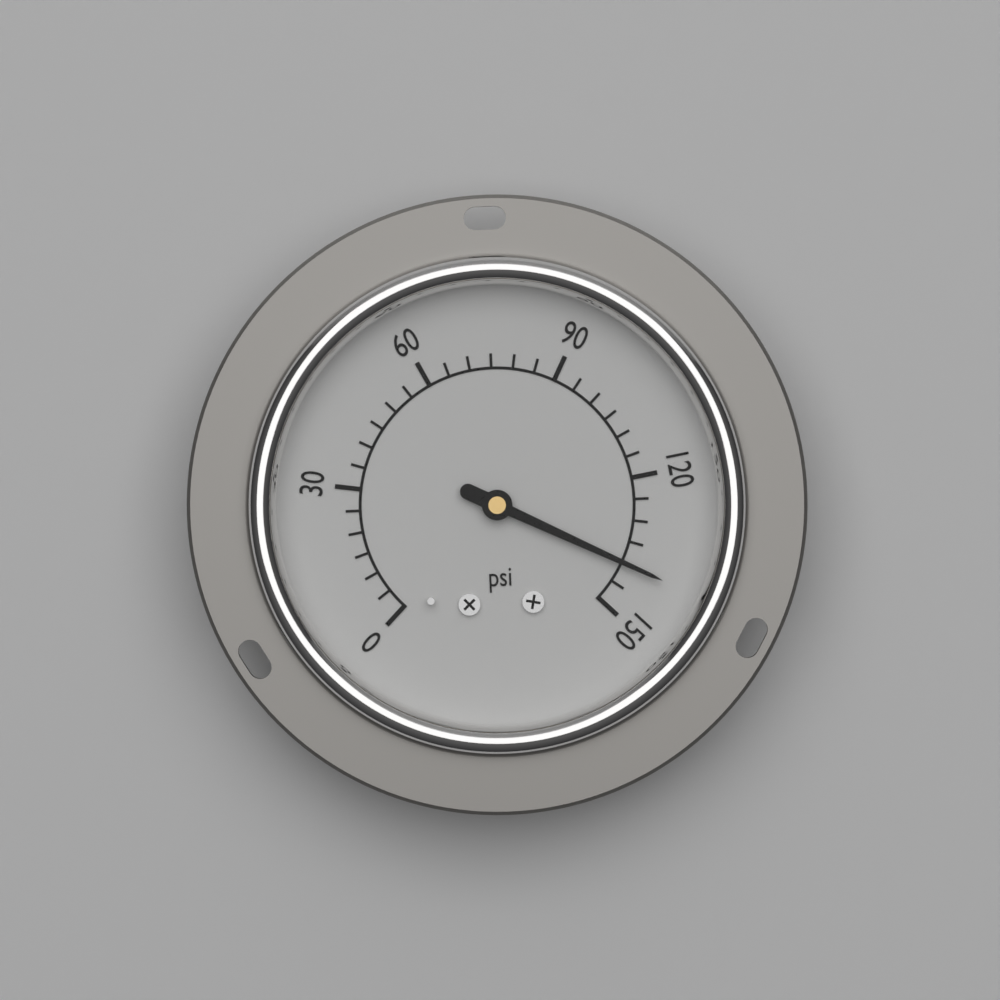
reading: 140 psi
